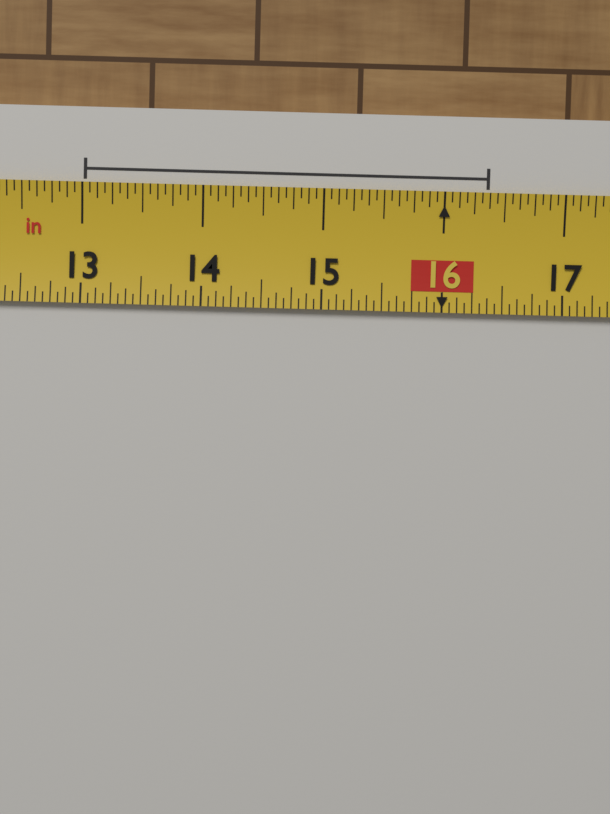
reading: 16.3750 in
